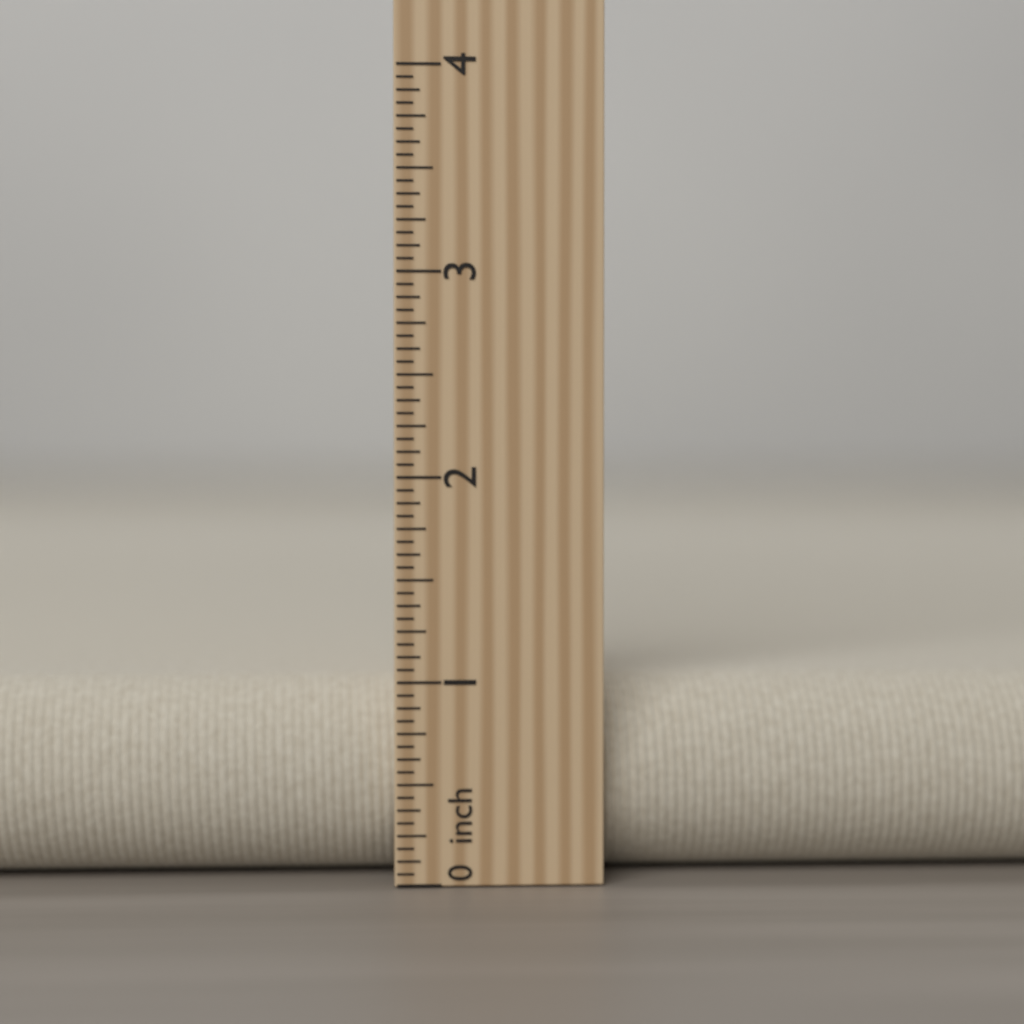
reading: 1.0000 inch
